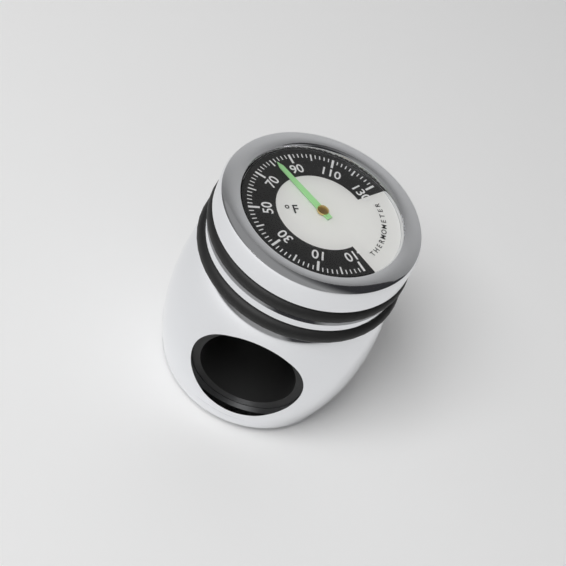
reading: 82 °F
